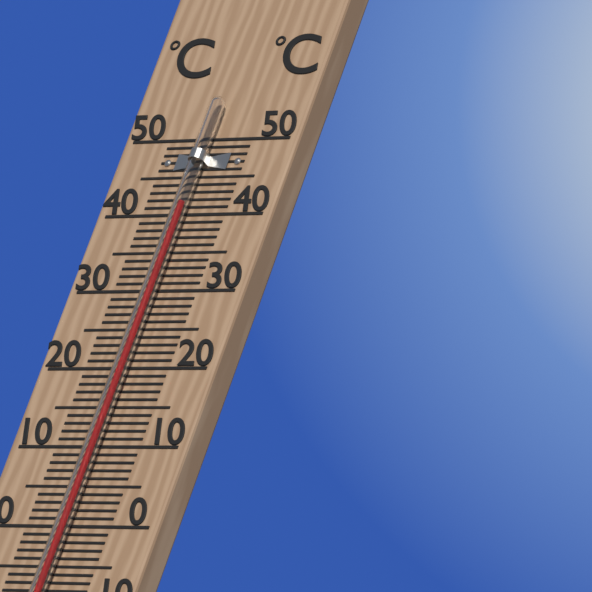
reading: 41 °C
